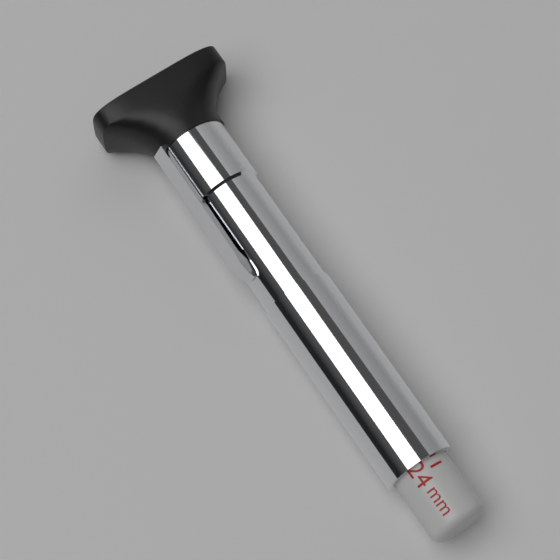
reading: 23 mm
